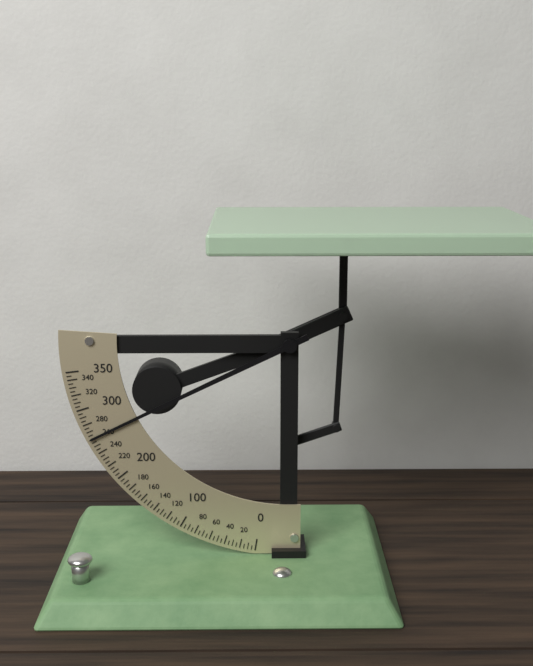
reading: 260 (no unit)
